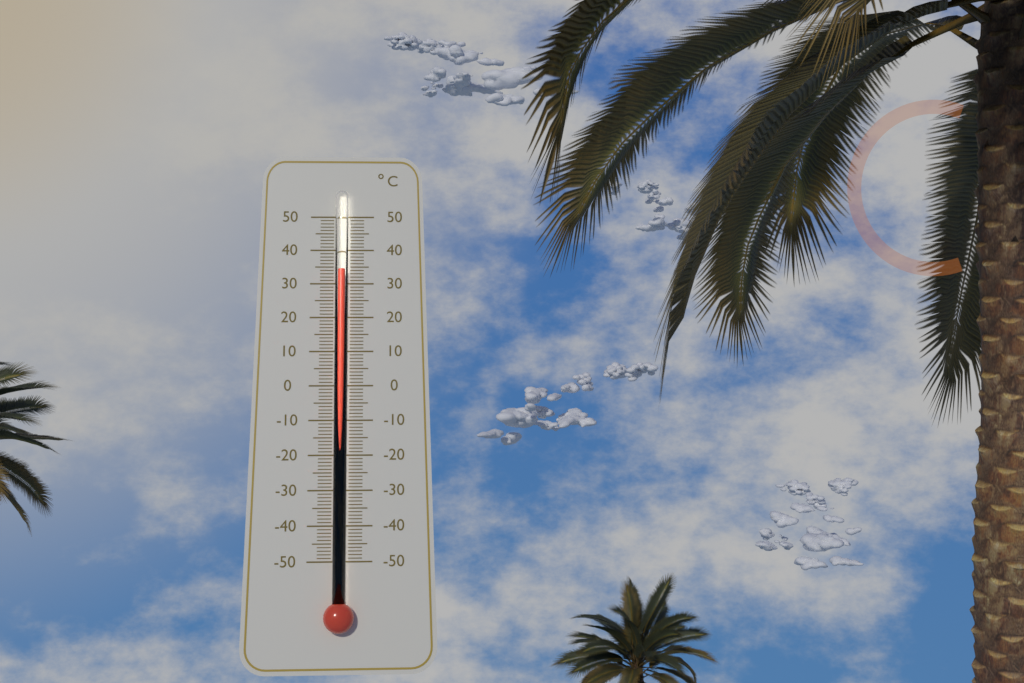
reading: 34 °C
